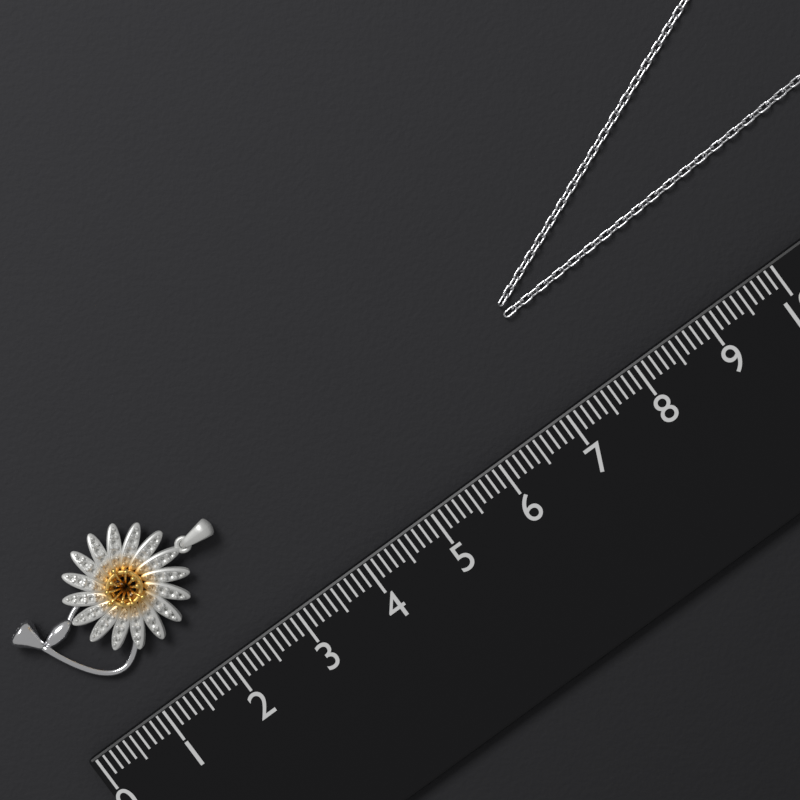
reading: 2.8 (no unit)
